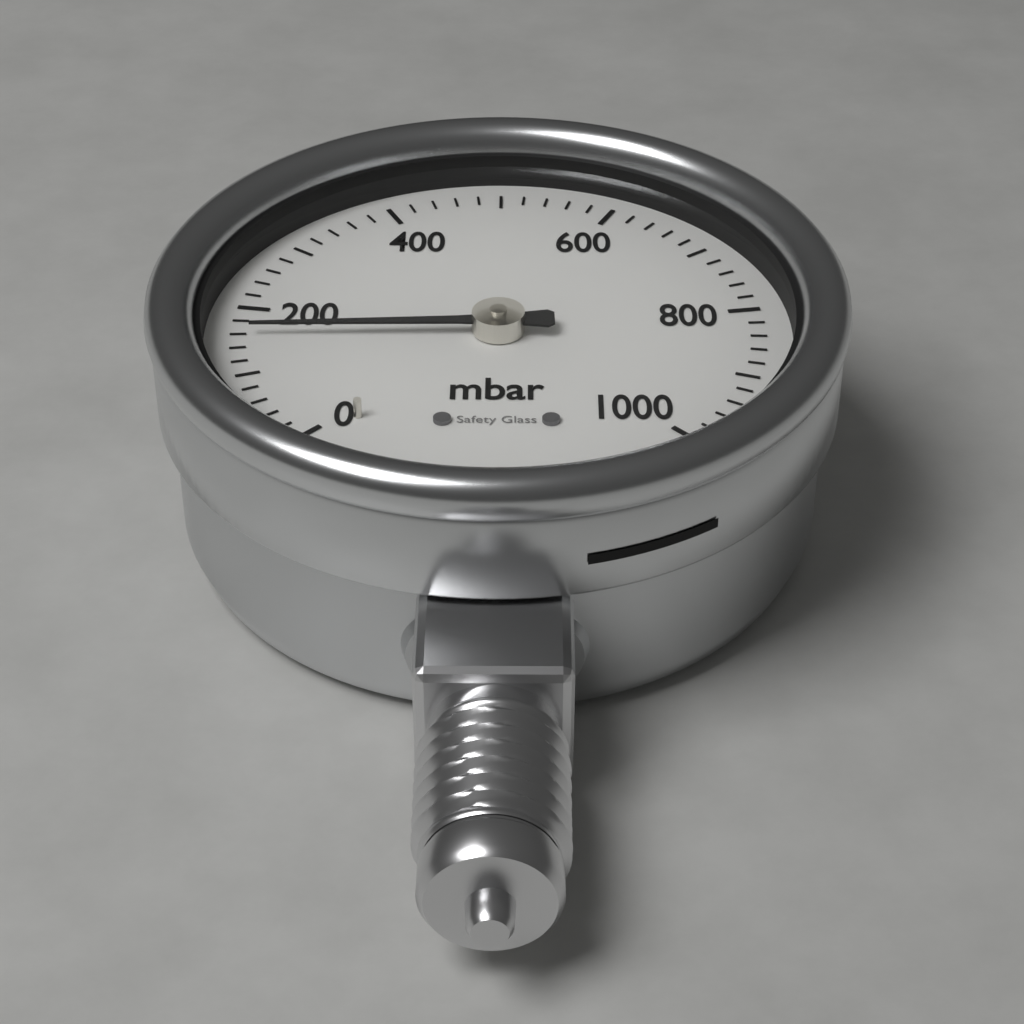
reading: 160 mbar
